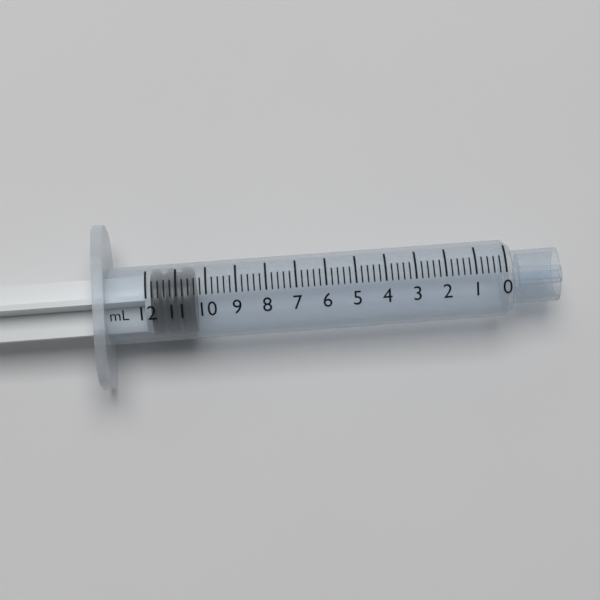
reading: 10.4 mL
